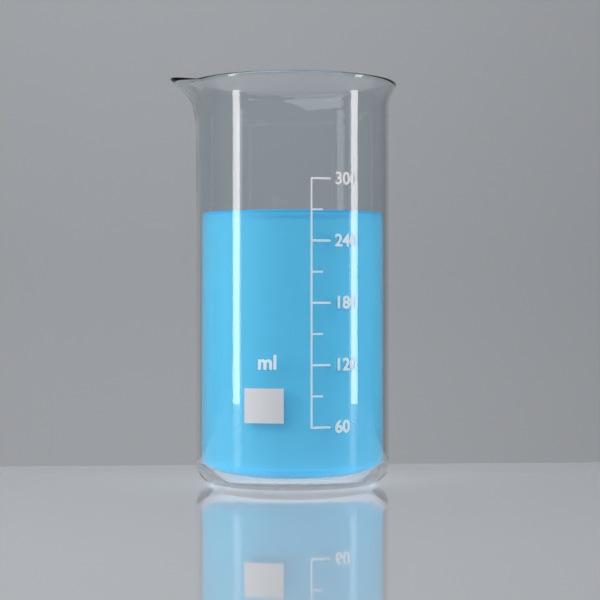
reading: 270 ml
